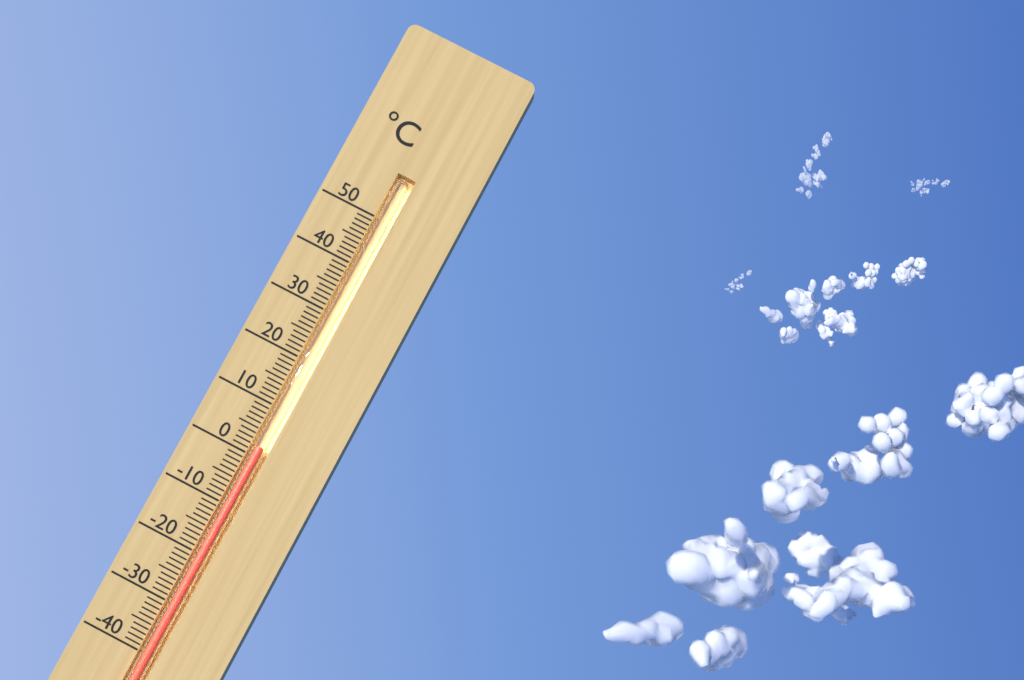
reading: 2 °C
